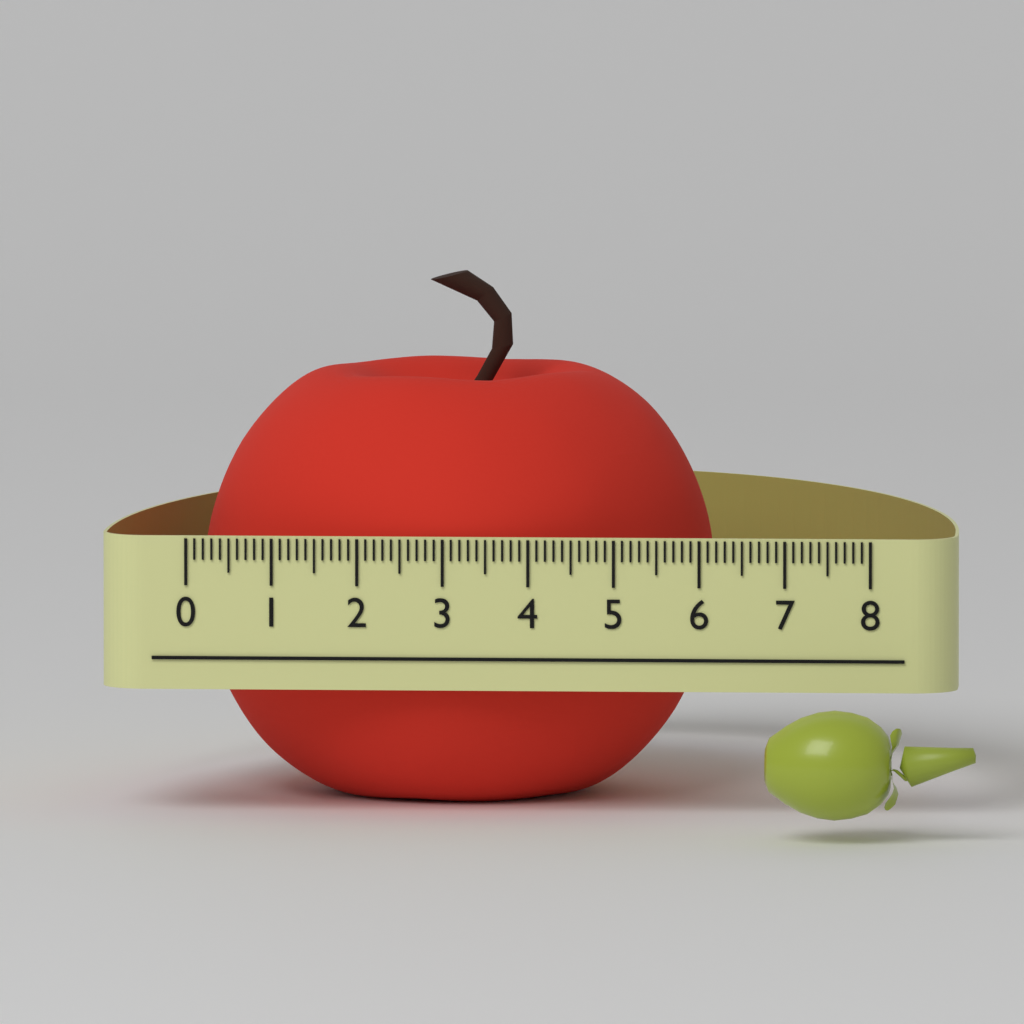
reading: 6.0 (no unit)
